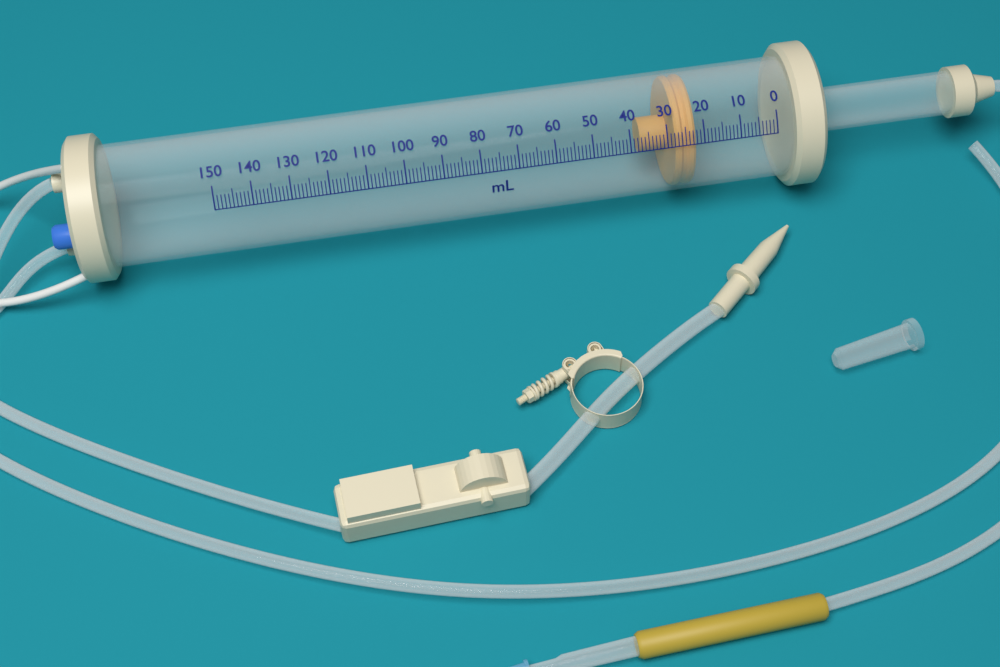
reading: 22 ml
